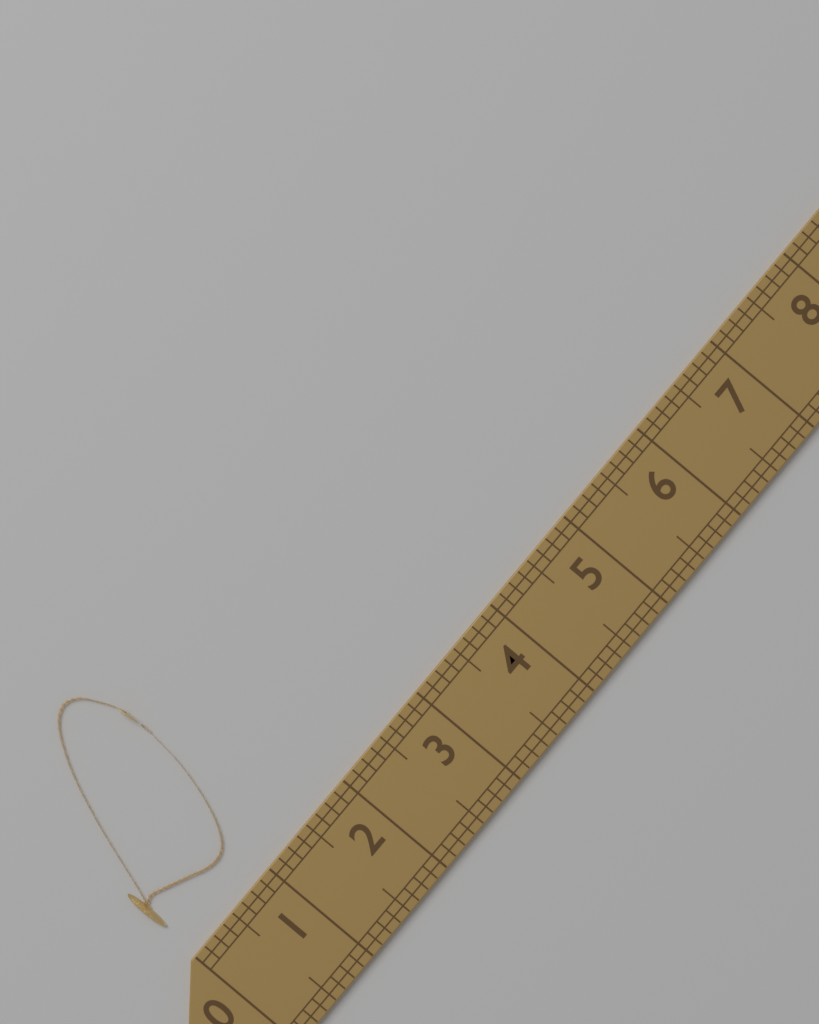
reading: 1.250 (no unit)
